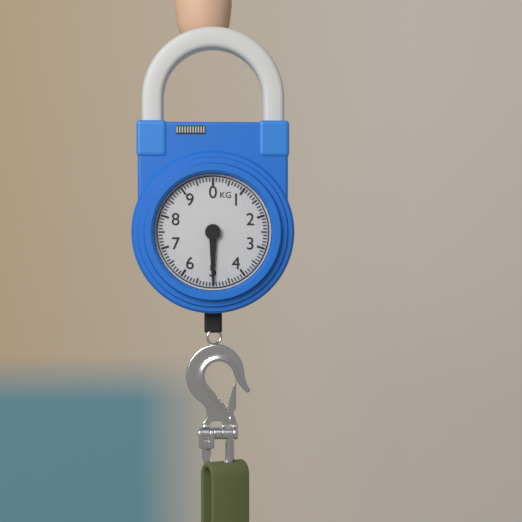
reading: 5.0 kg
